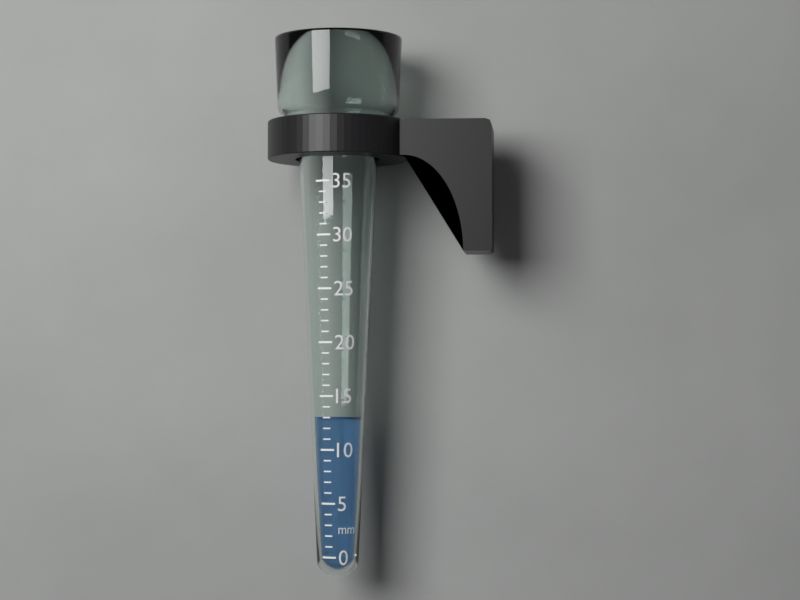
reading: 13 mm
